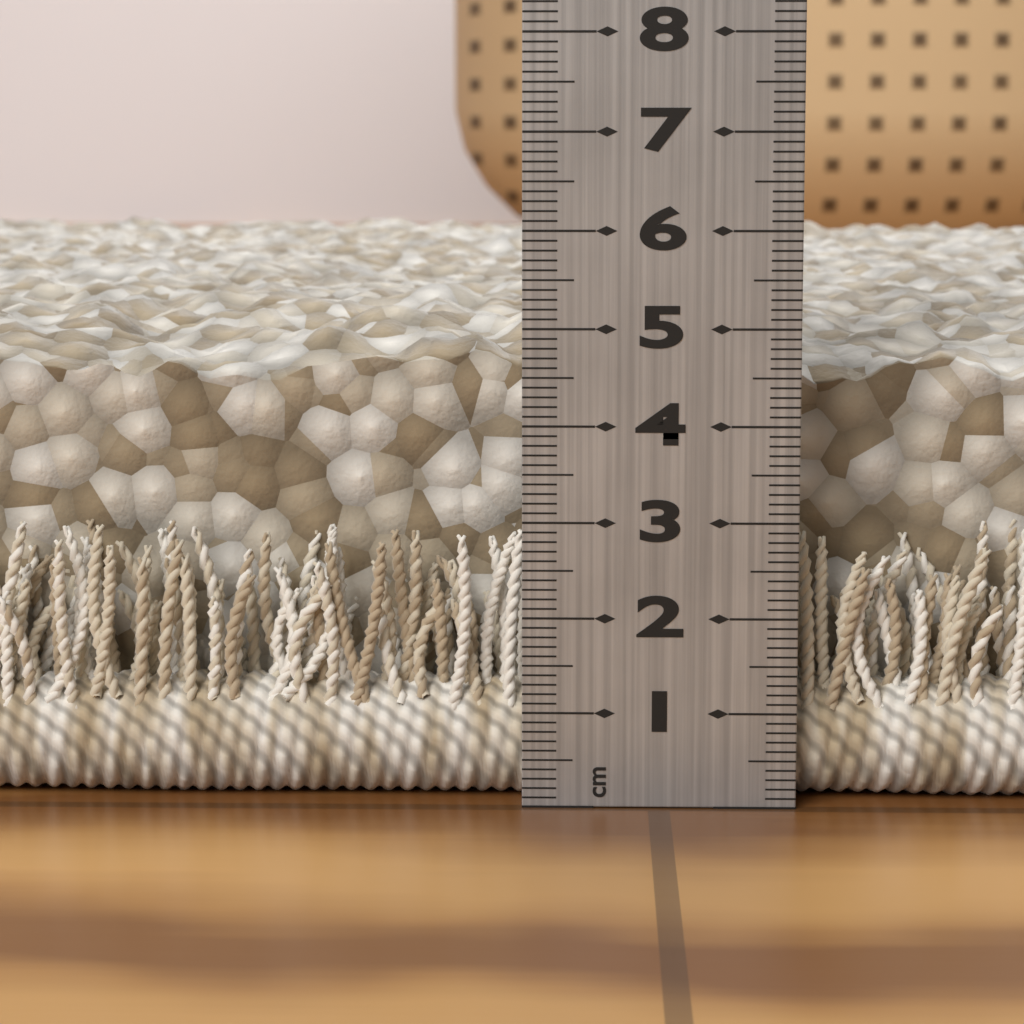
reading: 5.2 cm
